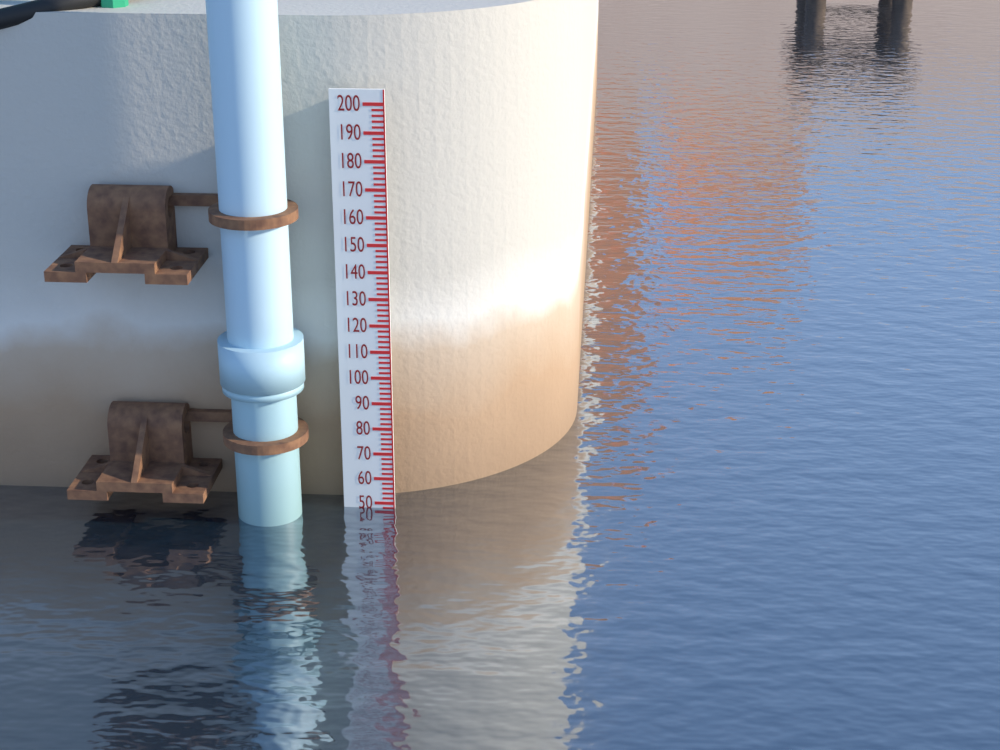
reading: 48 (no unit)
